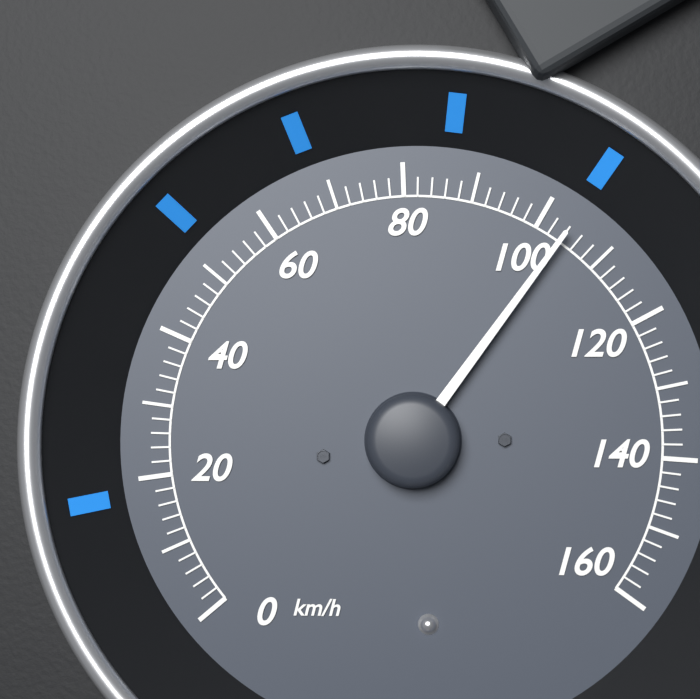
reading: 104 km/h
